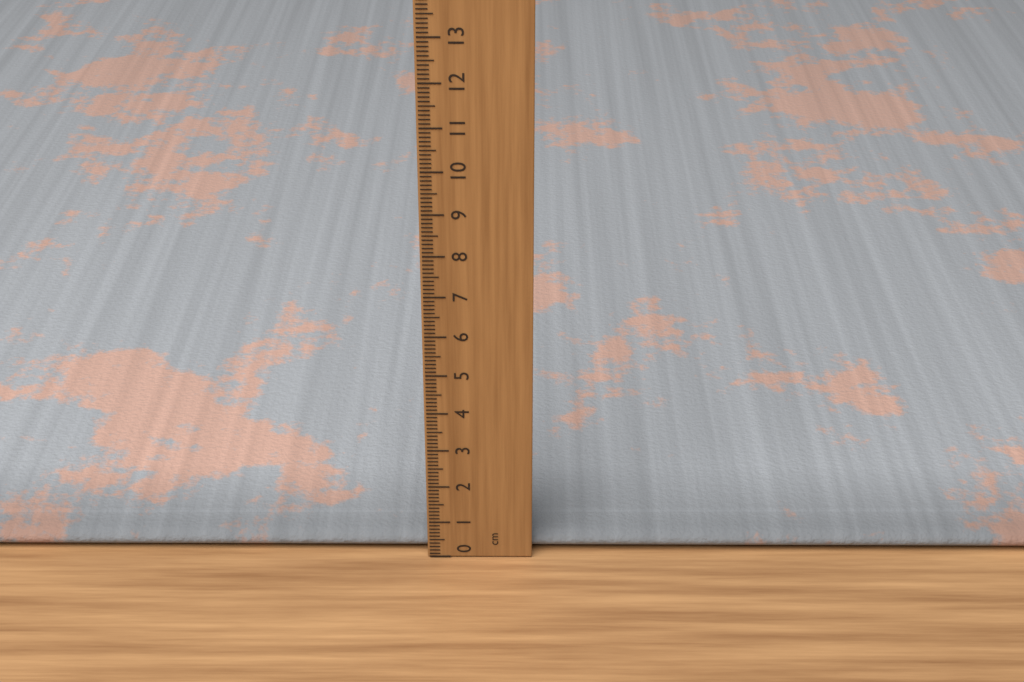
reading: 0.5 cm
